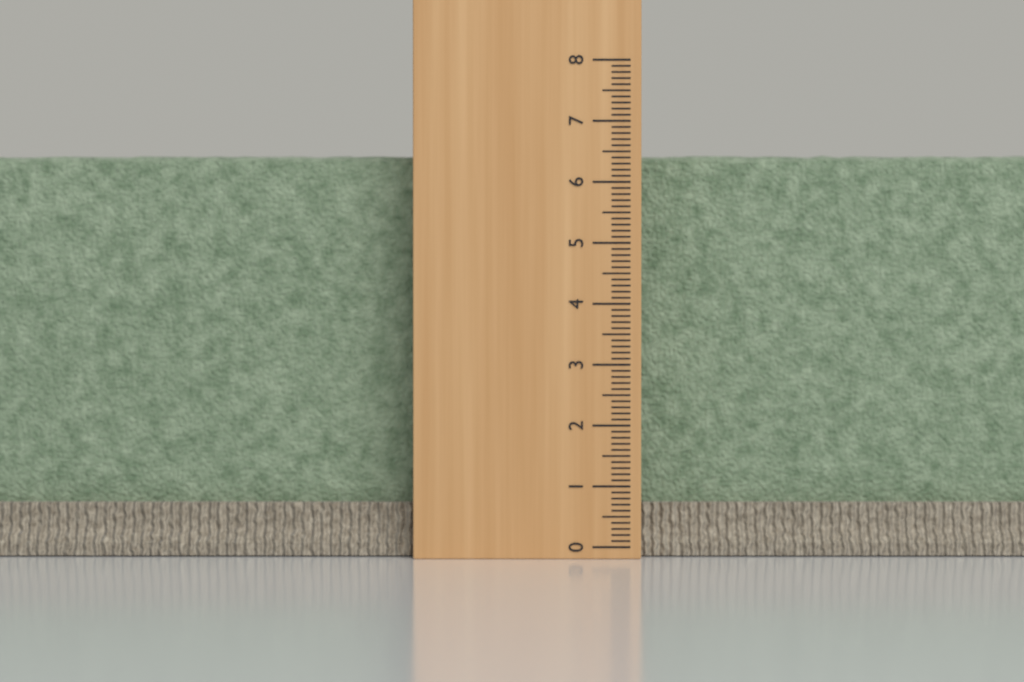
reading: 6.5 (no unit)
